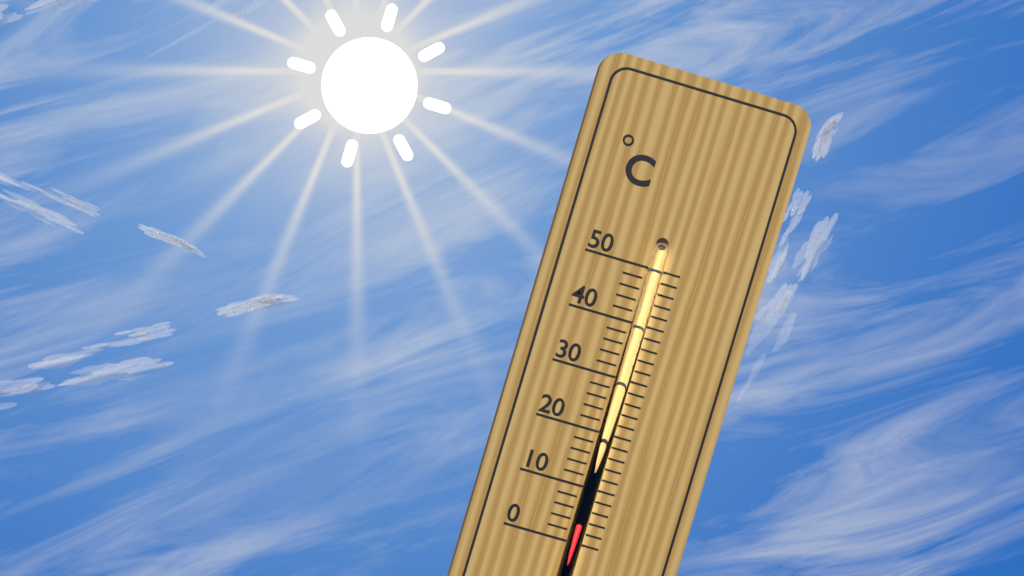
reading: 4 °C
